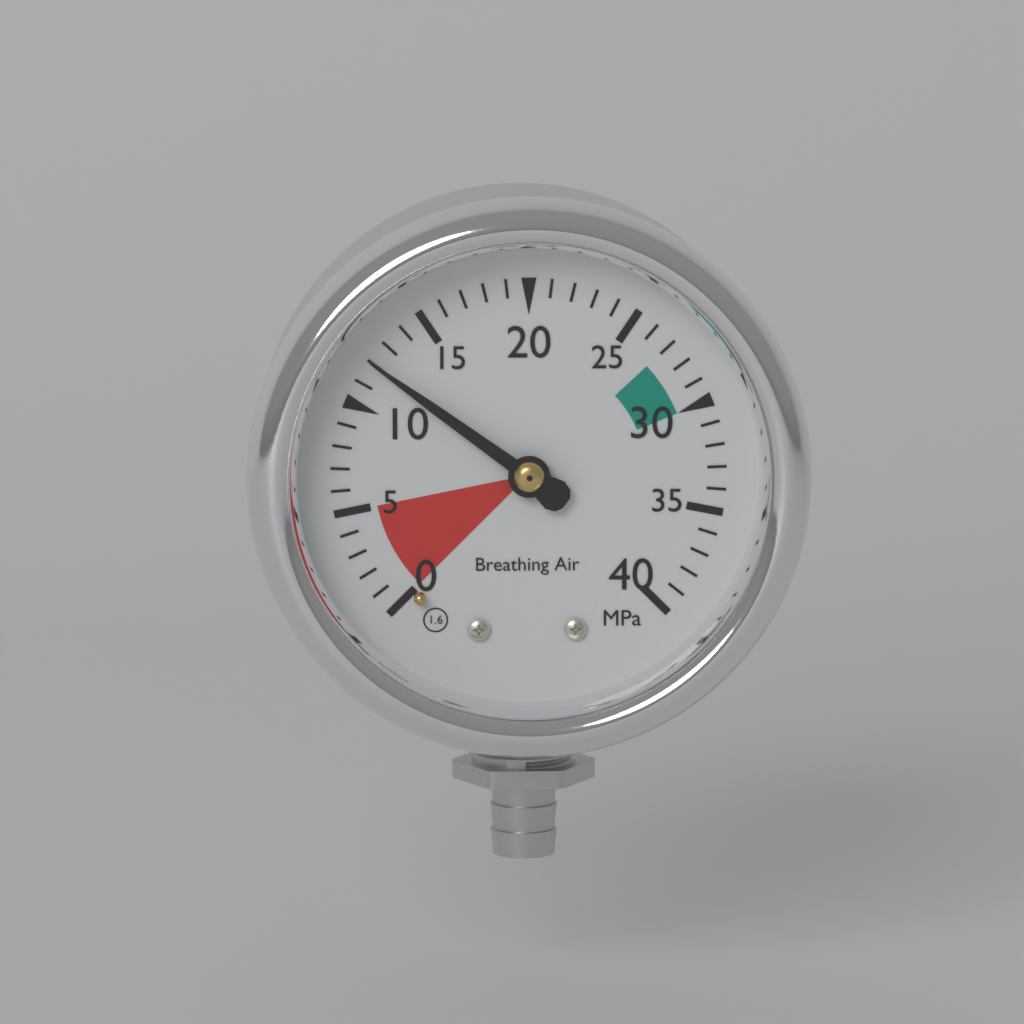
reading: 12 MPa
